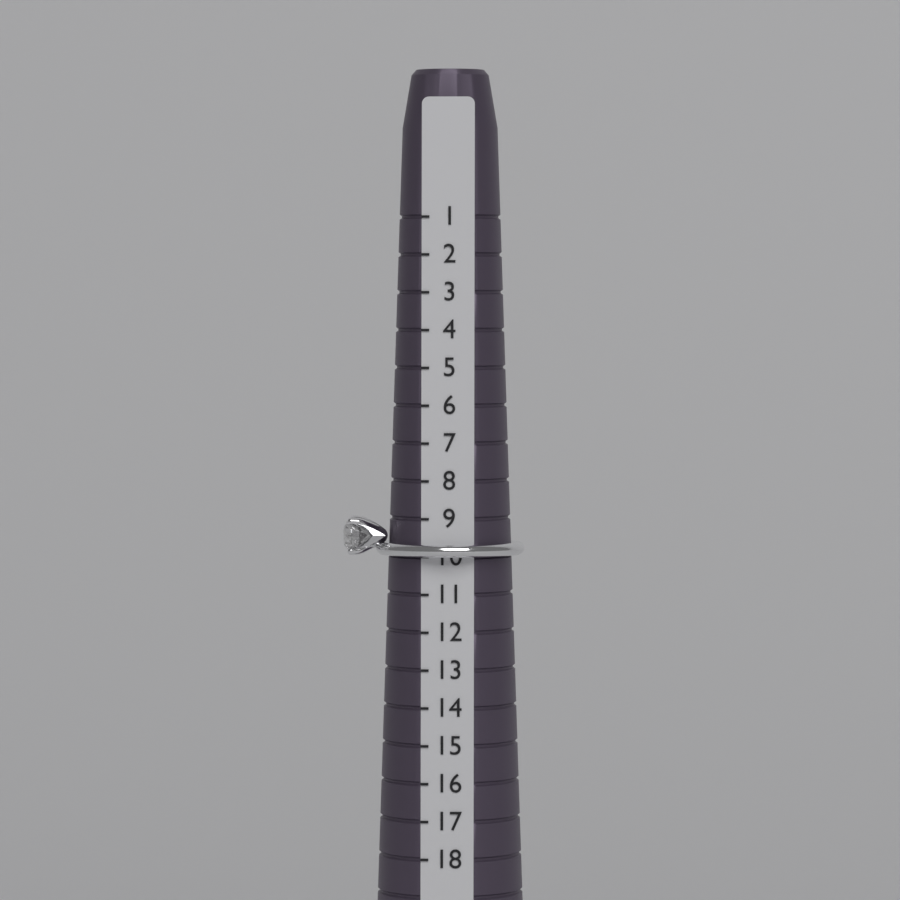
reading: 10 (no unit)
